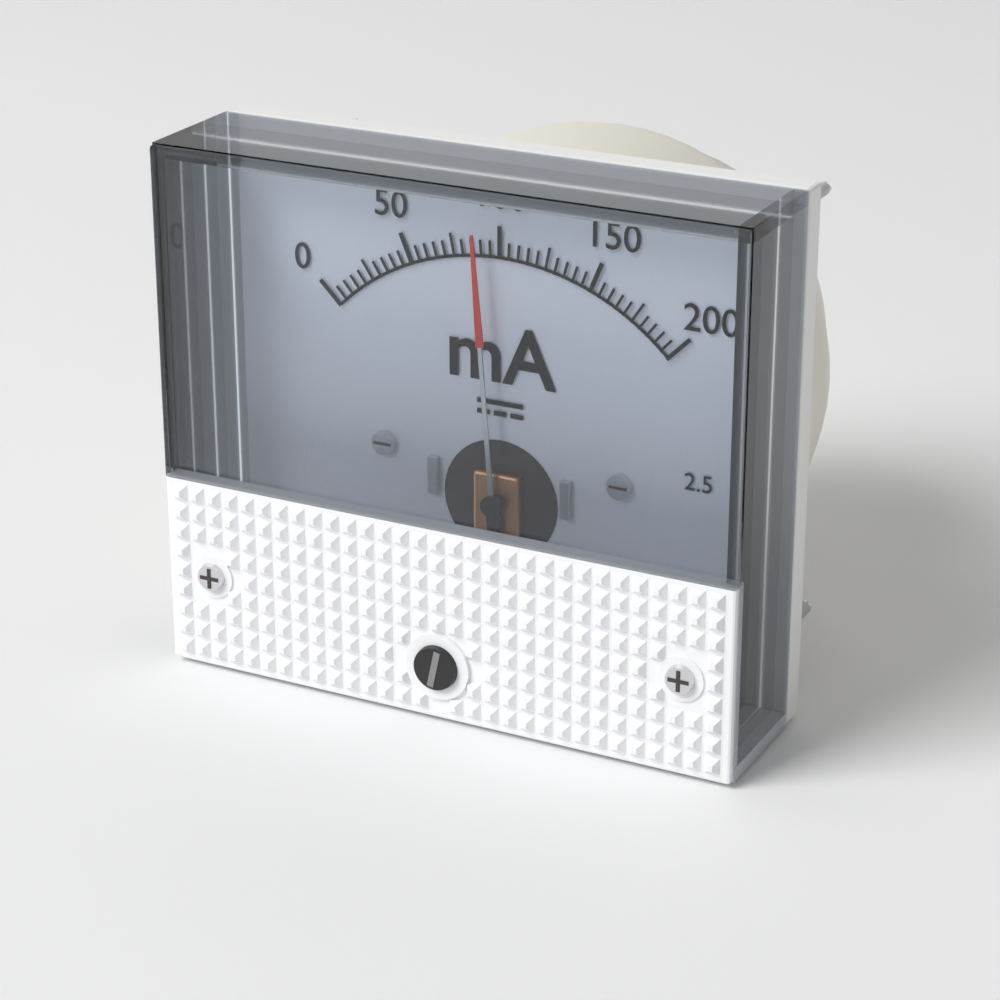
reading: 90 mA
